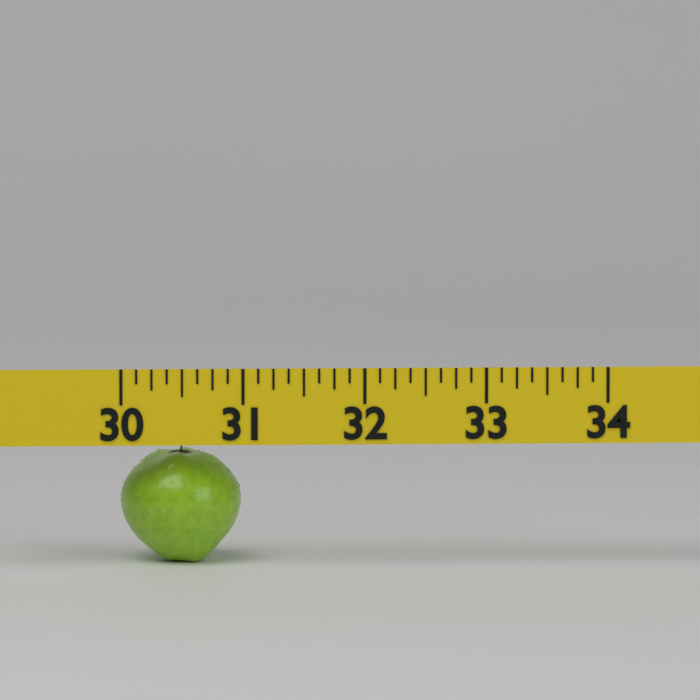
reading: 31.000 (no unit)
